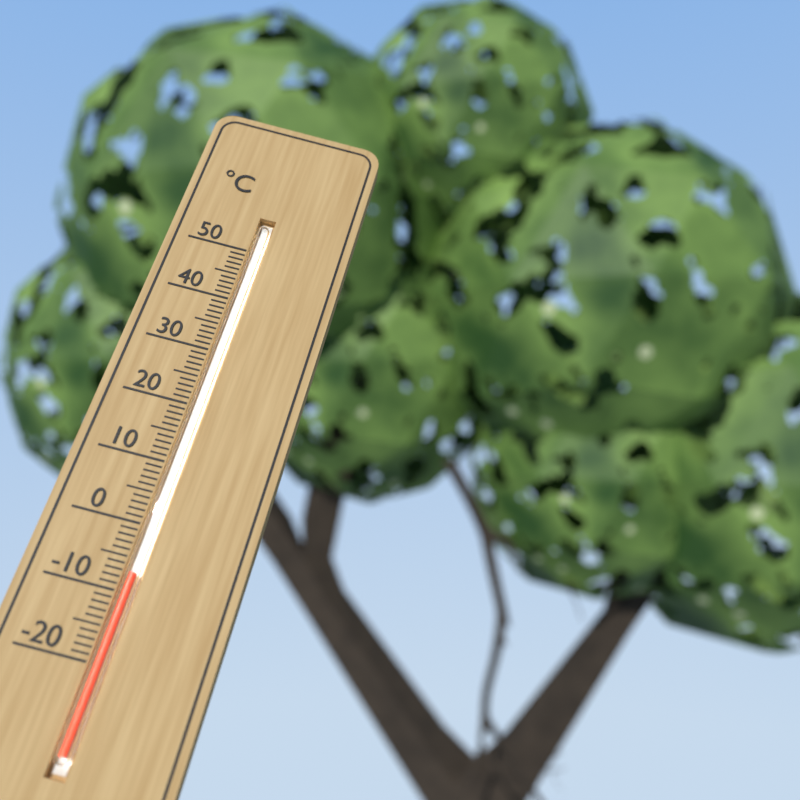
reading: -7 °C
